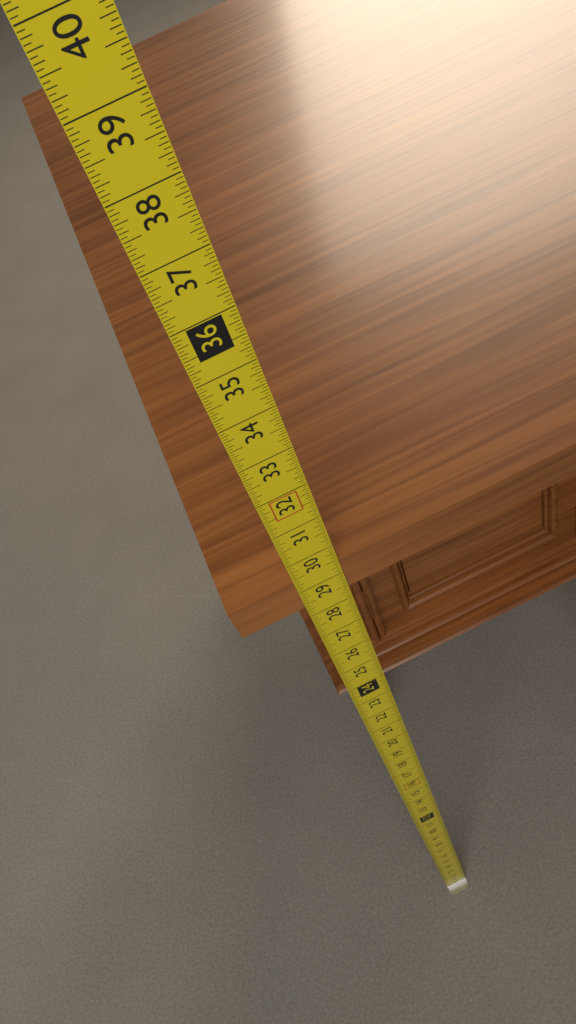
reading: 29.3750 in
